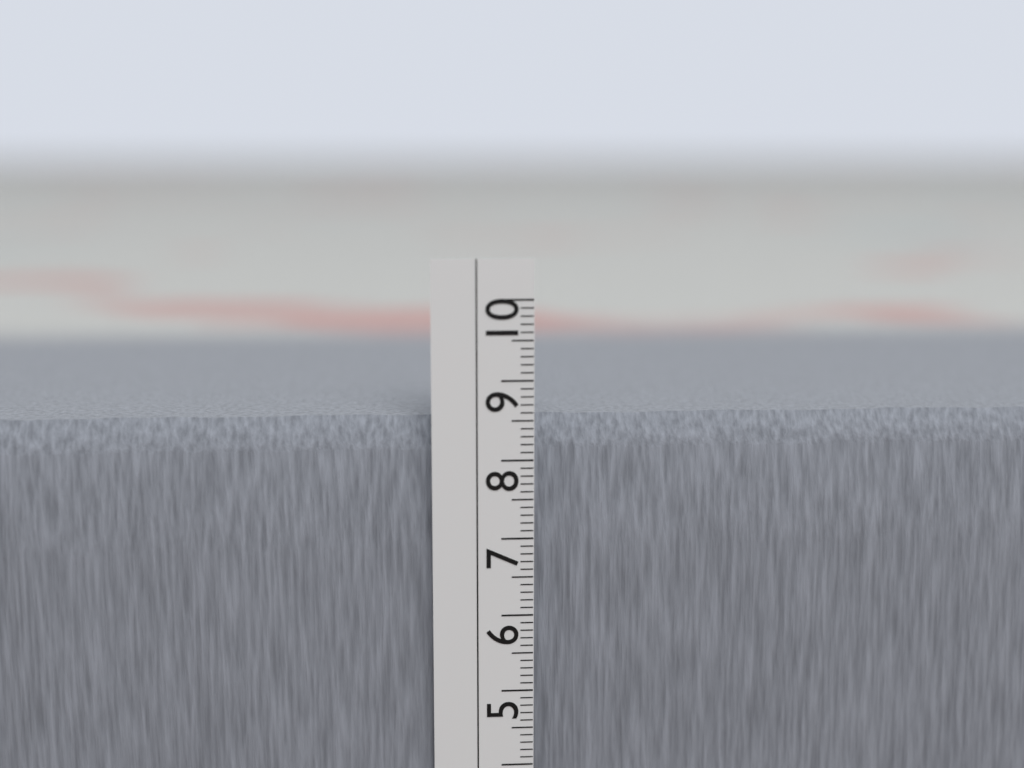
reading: 8.5 cm
